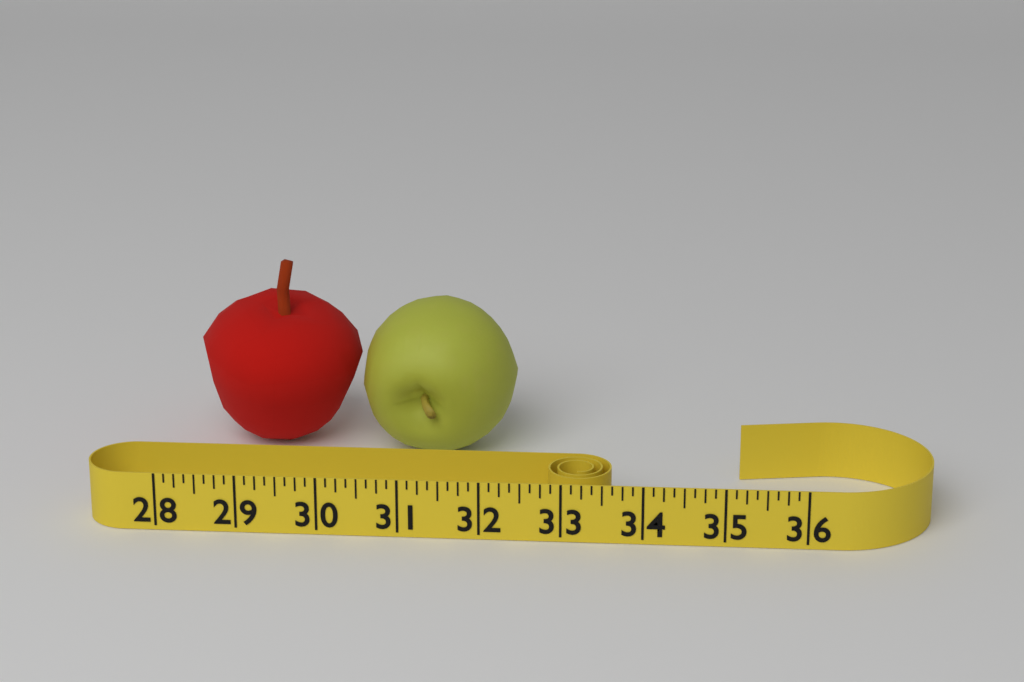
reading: 32.250 (no unit)
